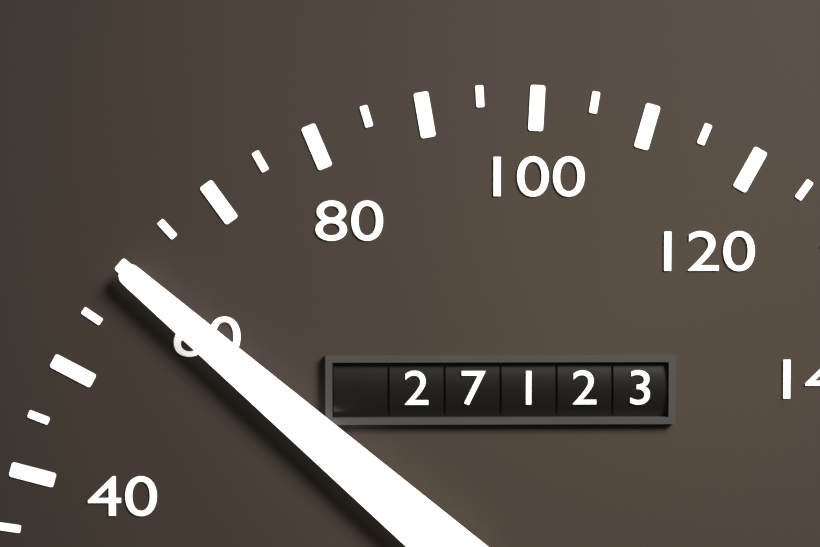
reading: 60 (no unit)
